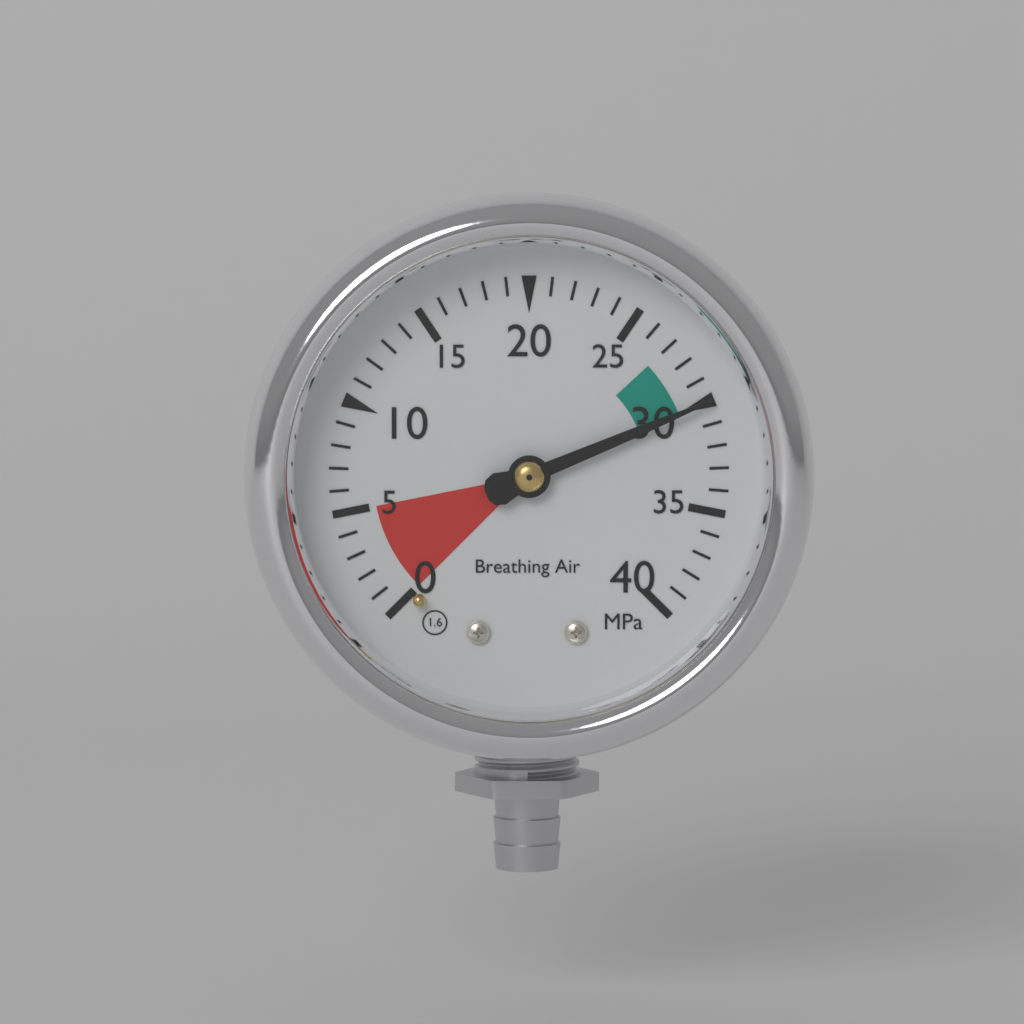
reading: 30 MPa
